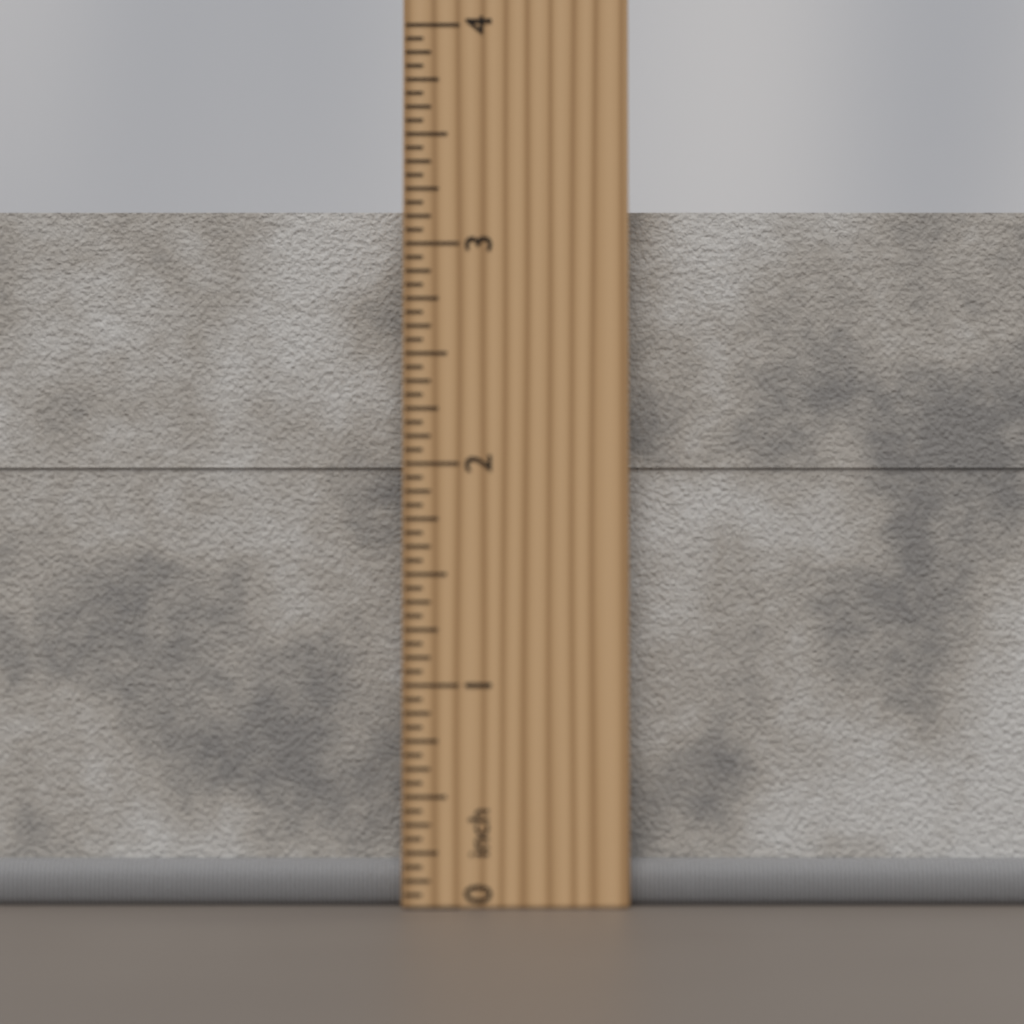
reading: 3.1875 inch
